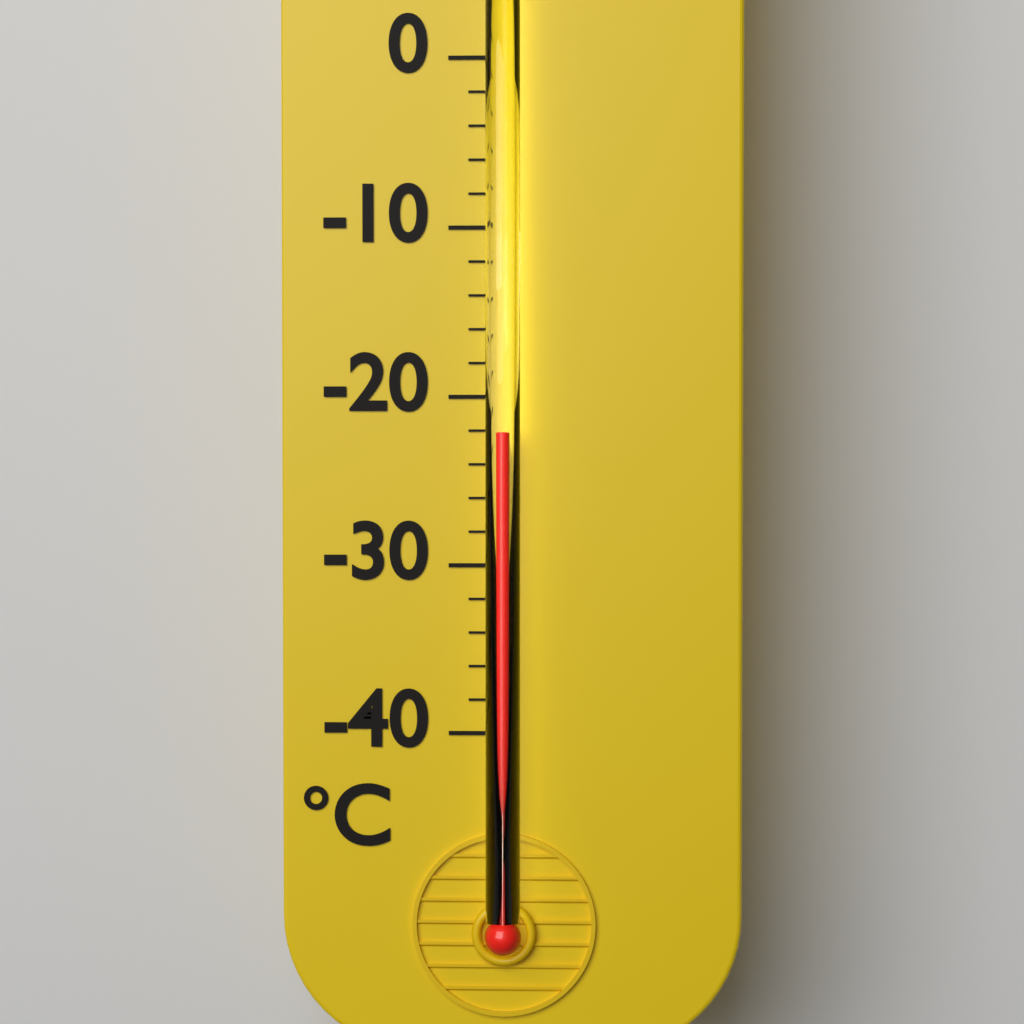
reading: -22 °C
